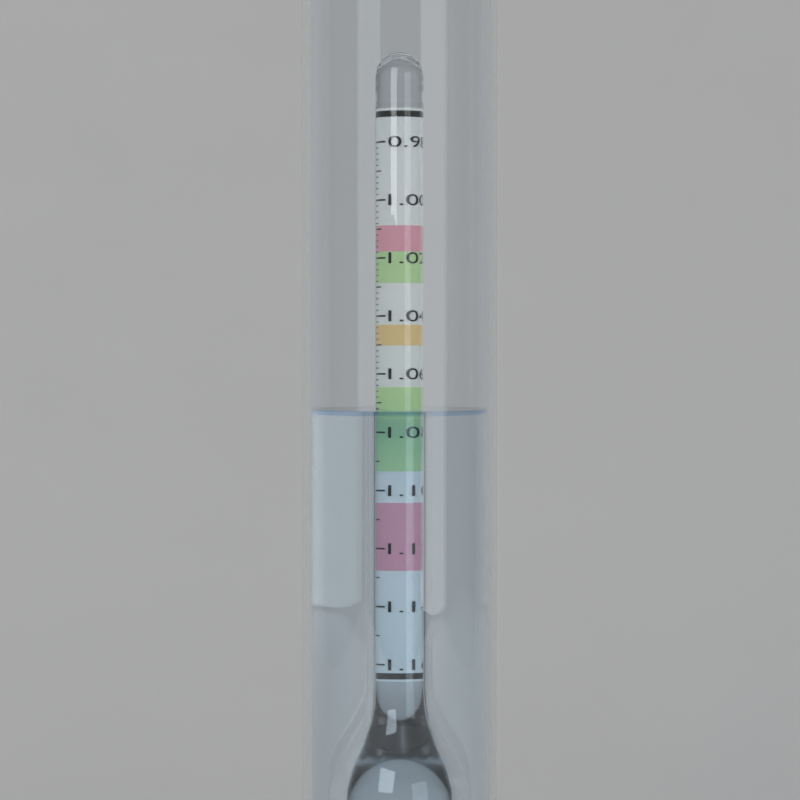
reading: 1.072 (no unit)
